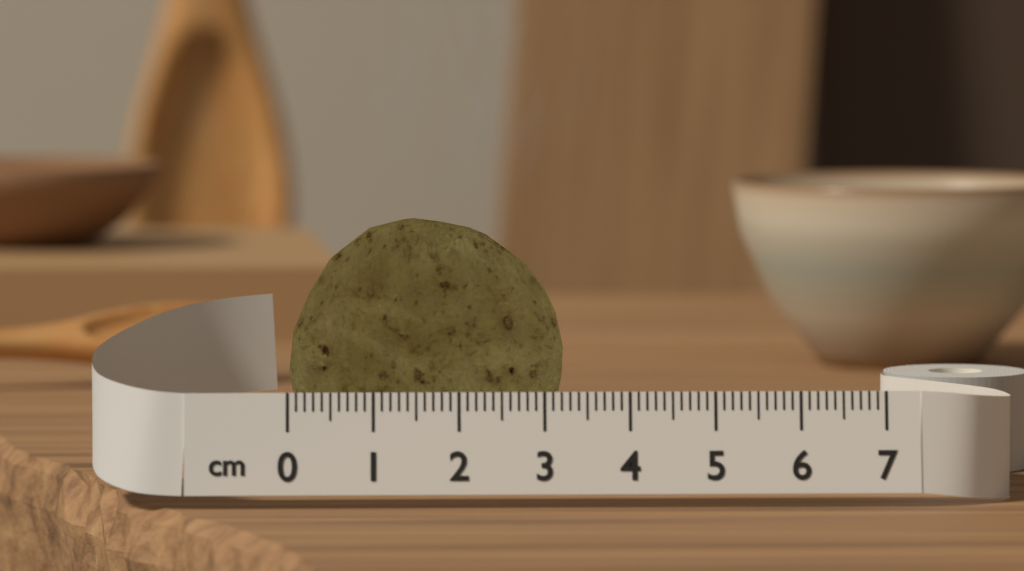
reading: 3.3 cm
